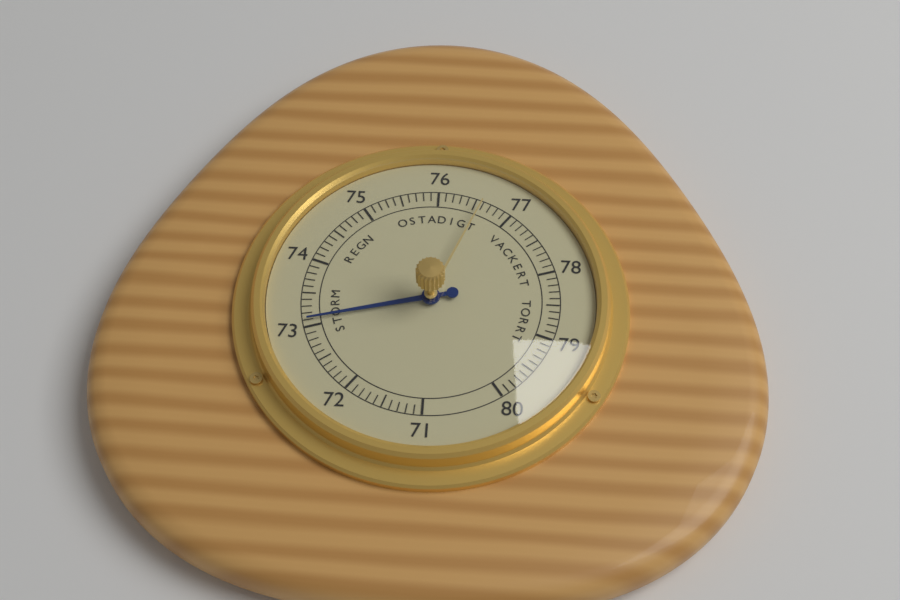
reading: 73.1 (no unit)
